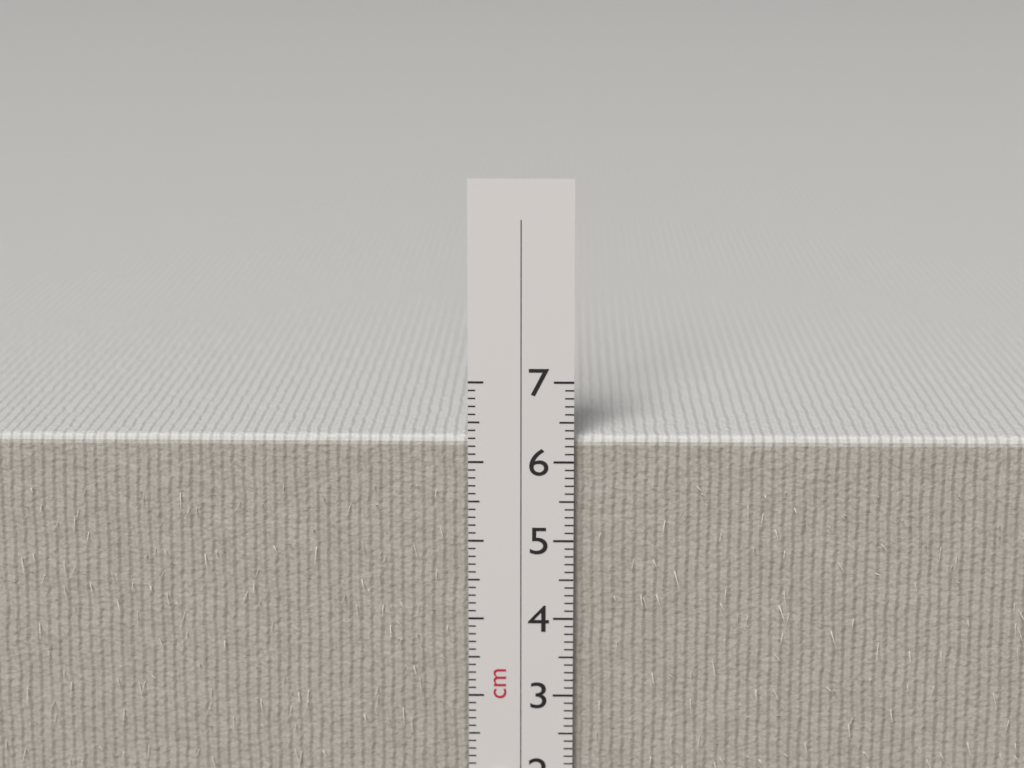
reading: 6.3 cm
